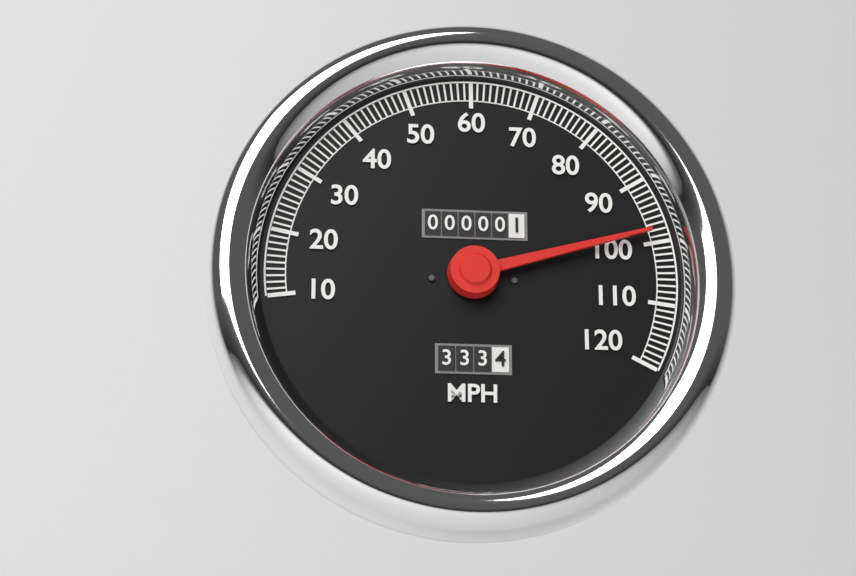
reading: 98 MPH
